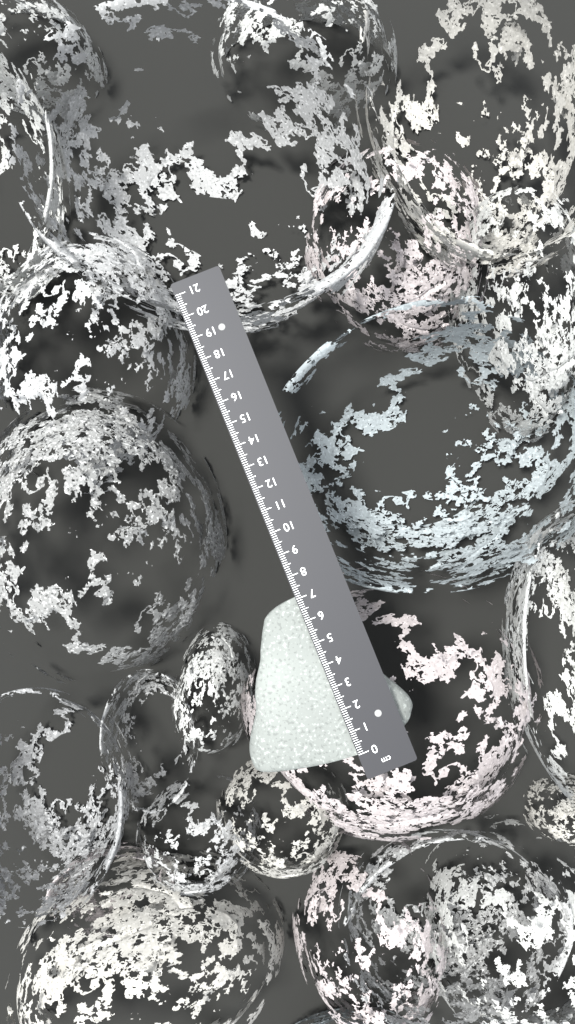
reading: 7.1 cm
